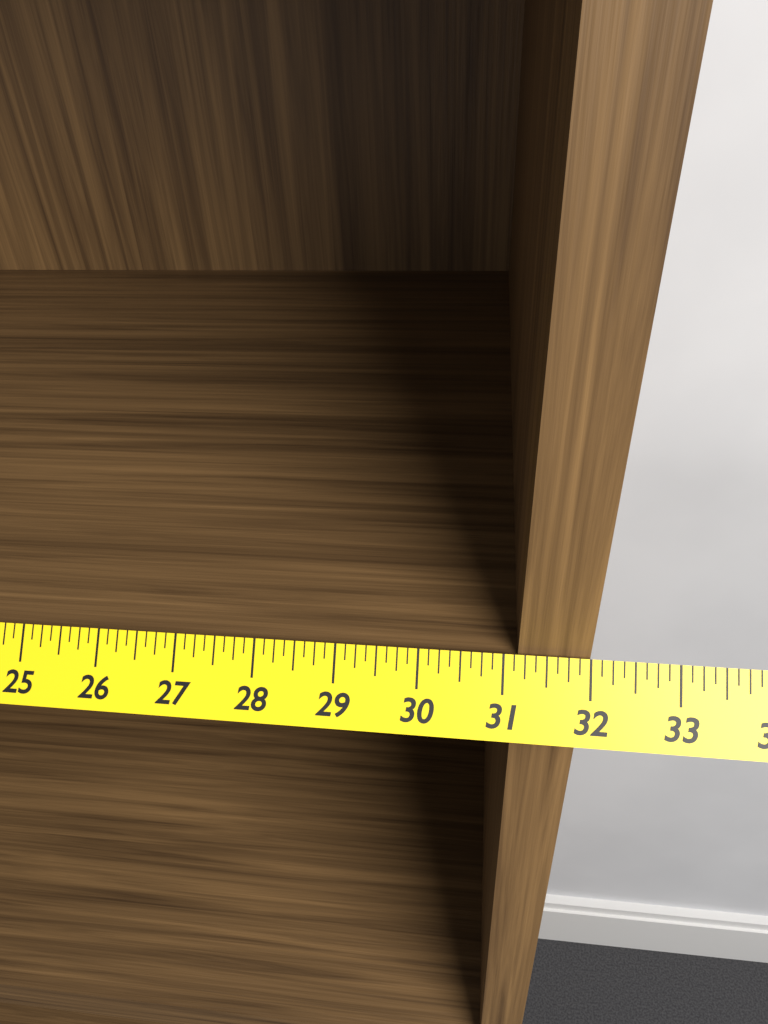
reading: 32.000 in
